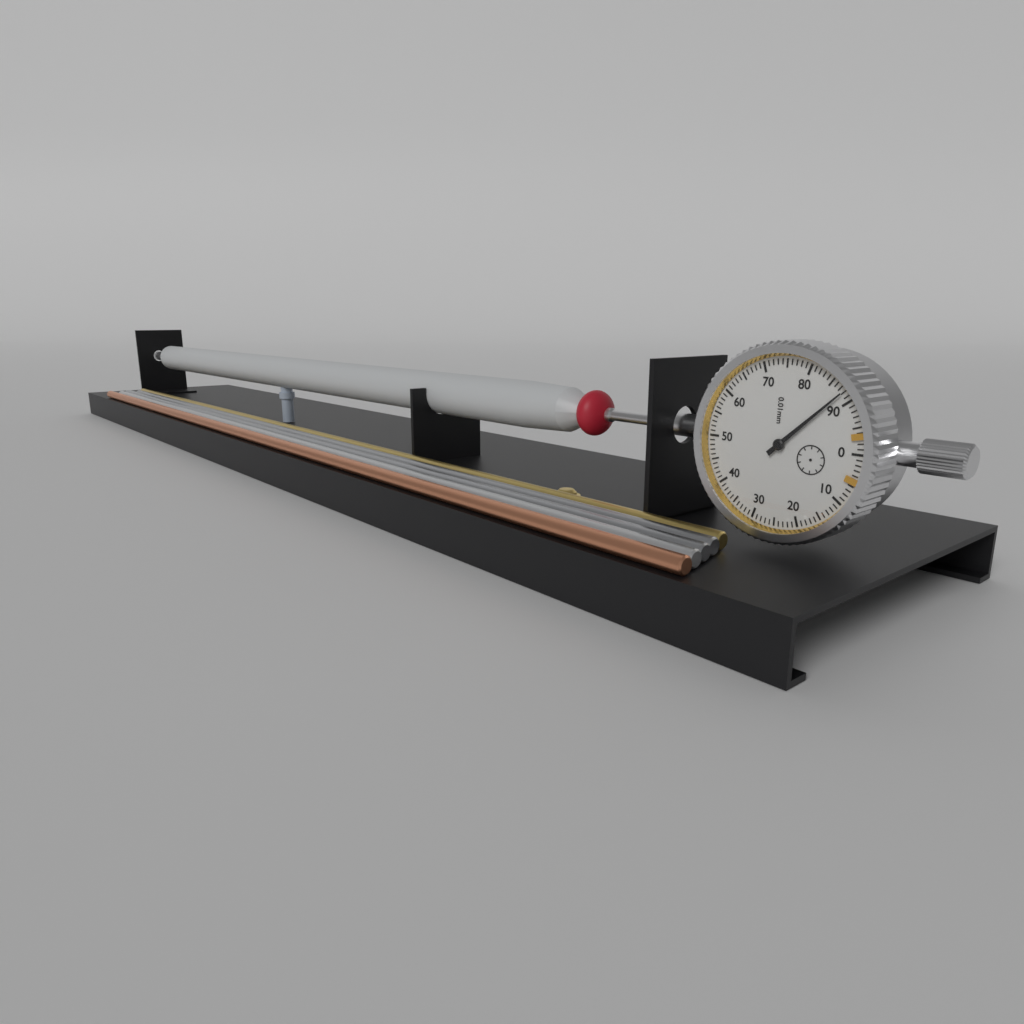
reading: 0.88 mm
